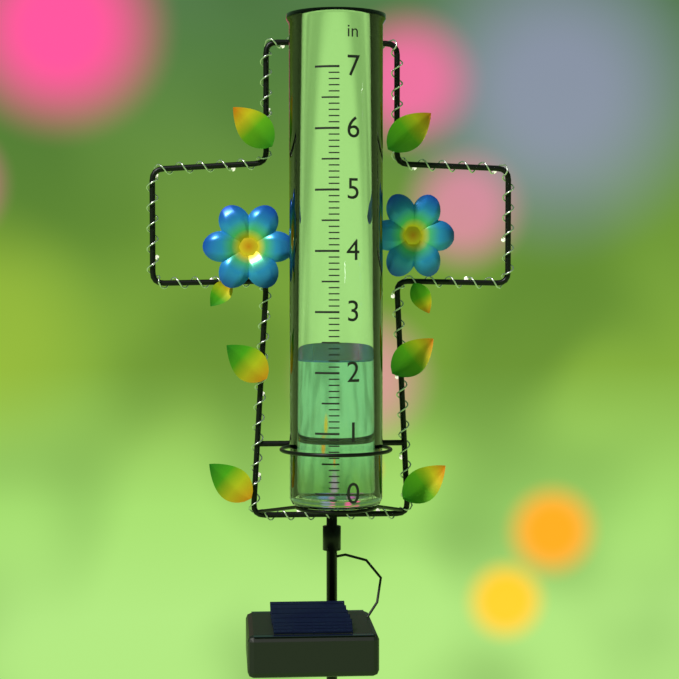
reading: 2.2 in
